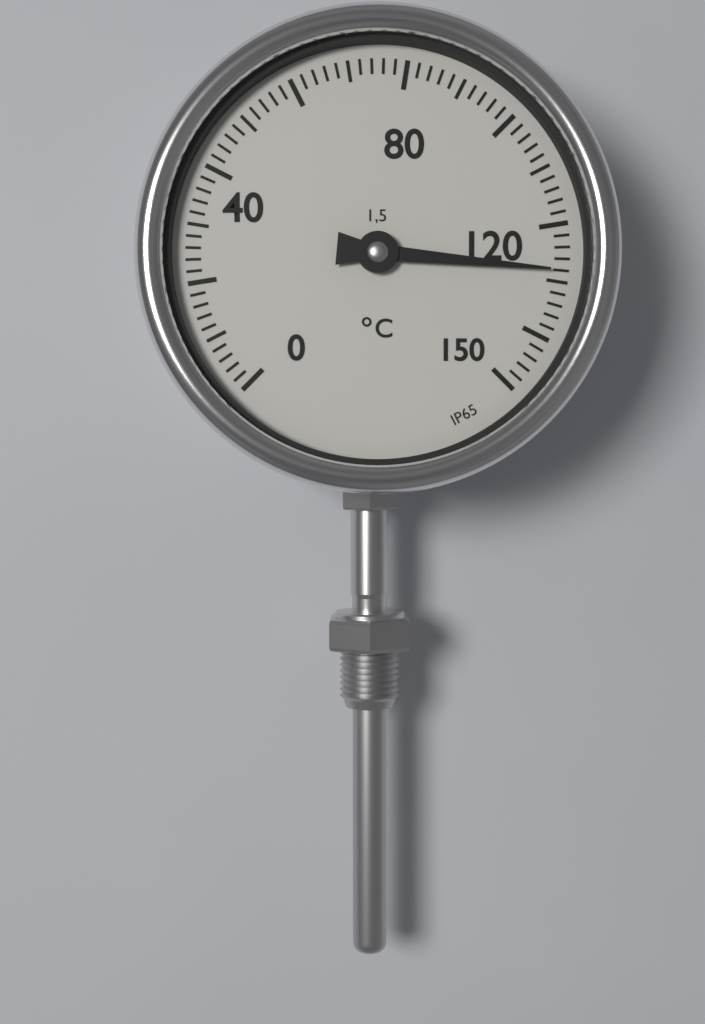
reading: 128 °C
